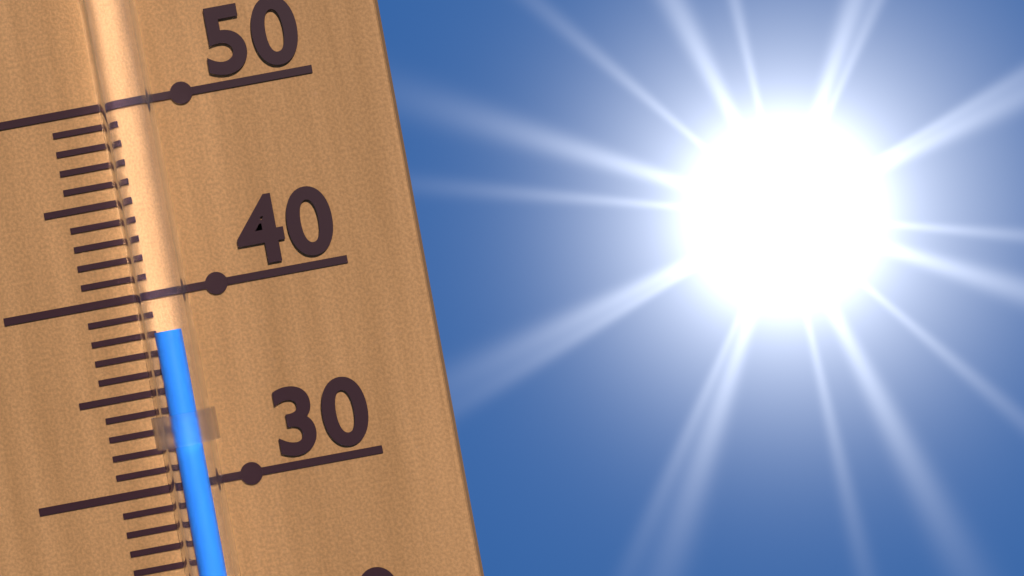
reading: 38 °C
